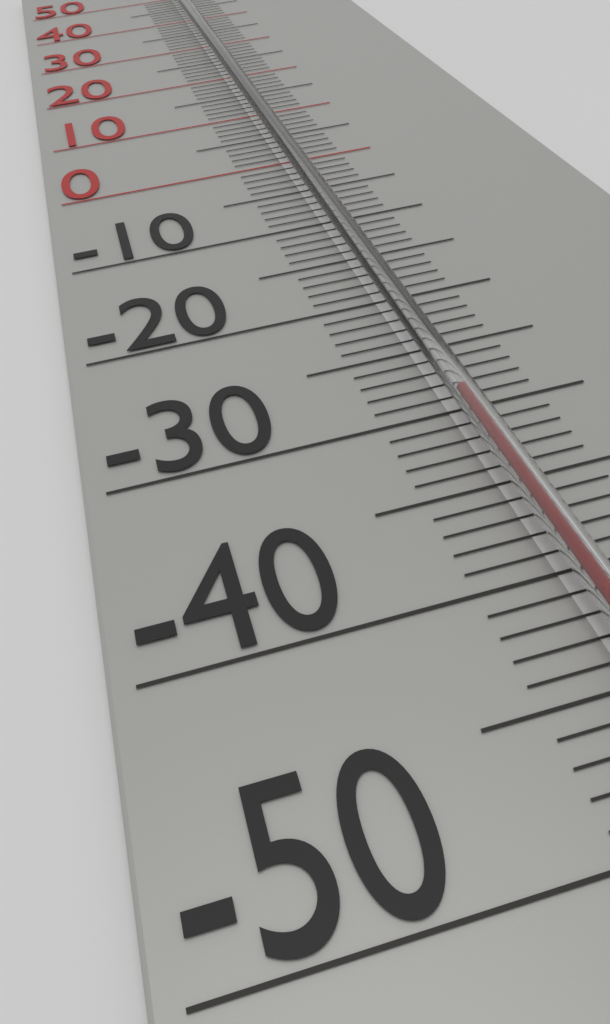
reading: -30 °C
